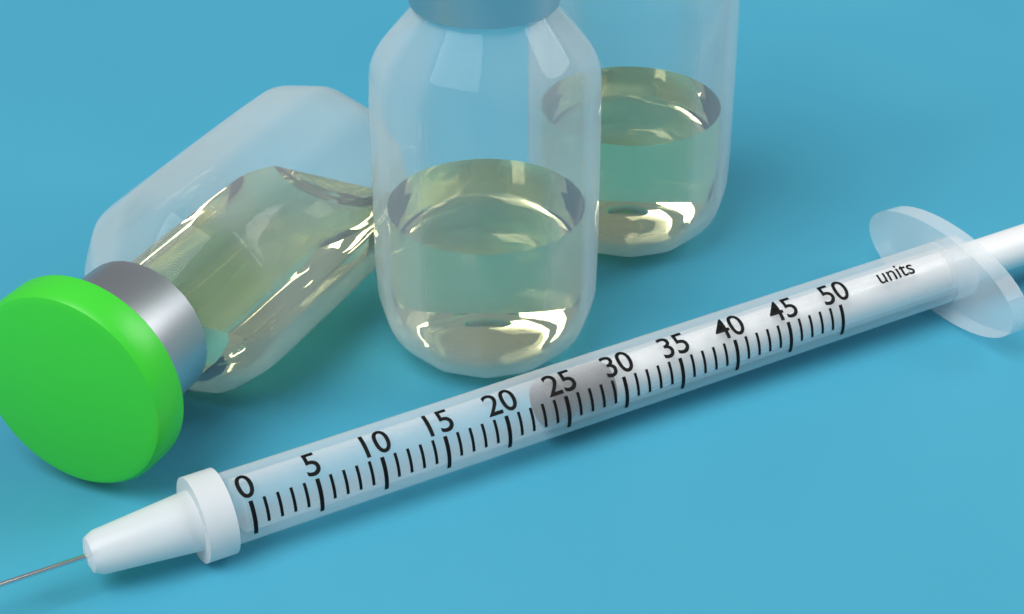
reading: 24 units
